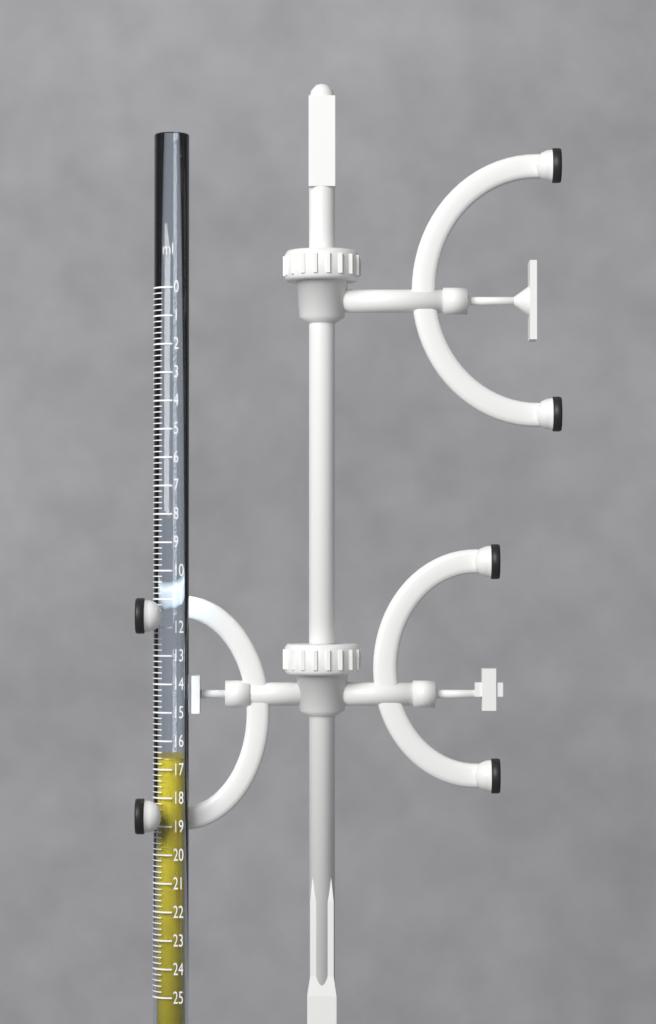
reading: 16.6 ml
